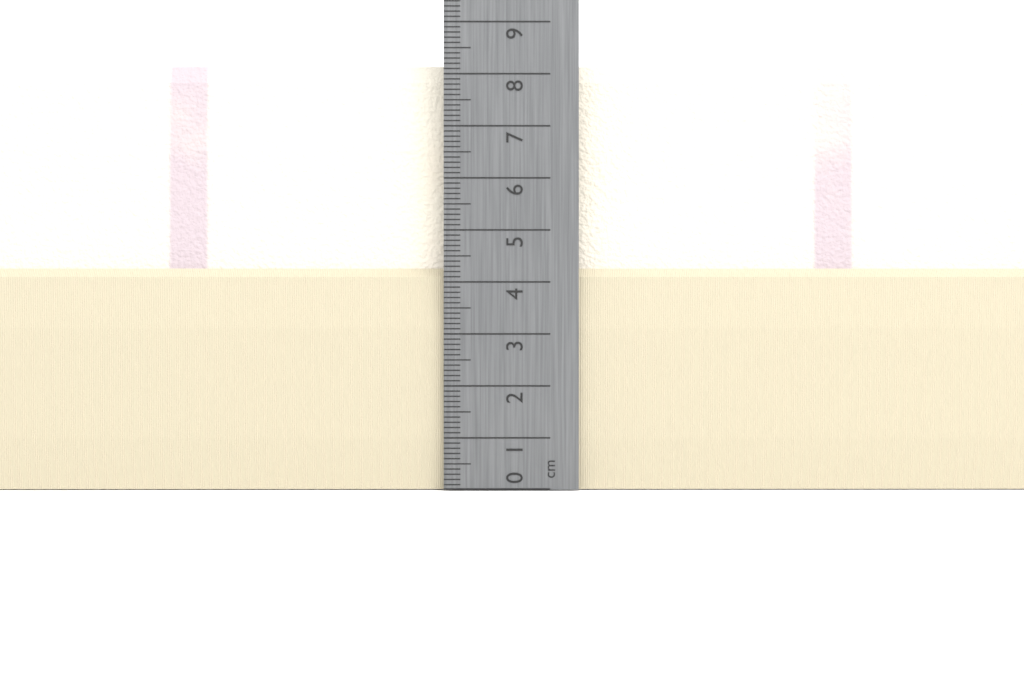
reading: 8.2 cm
